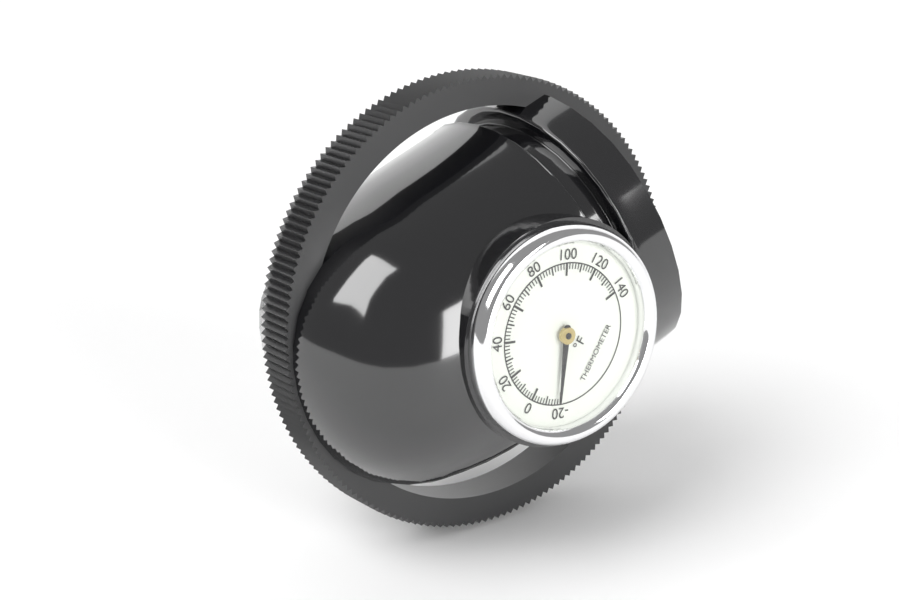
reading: -18 °F
